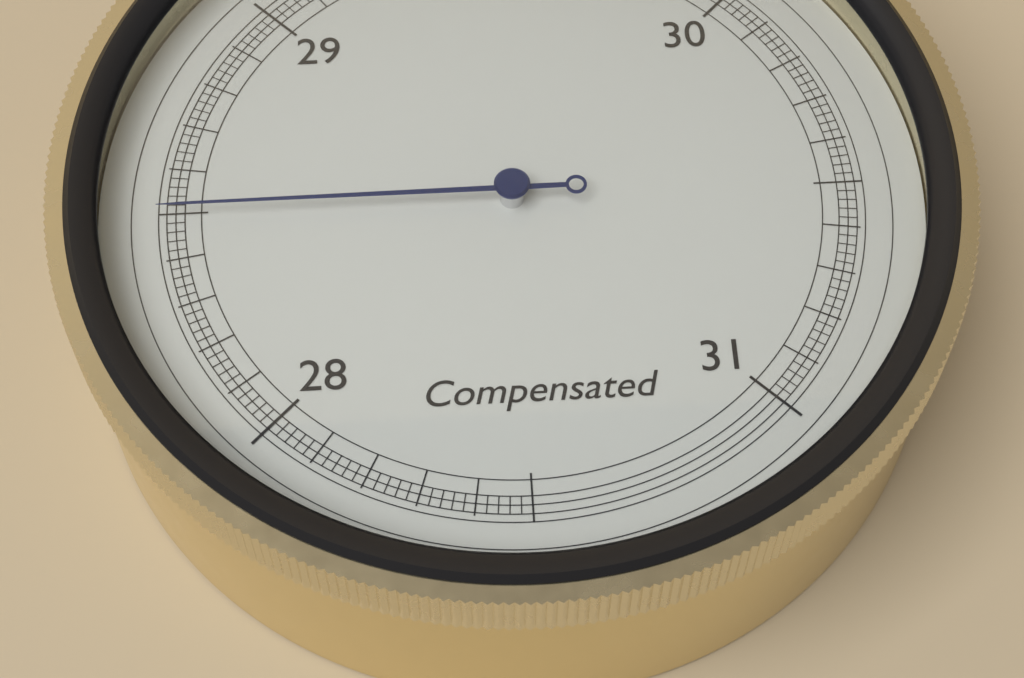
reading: 28.50 inHg
